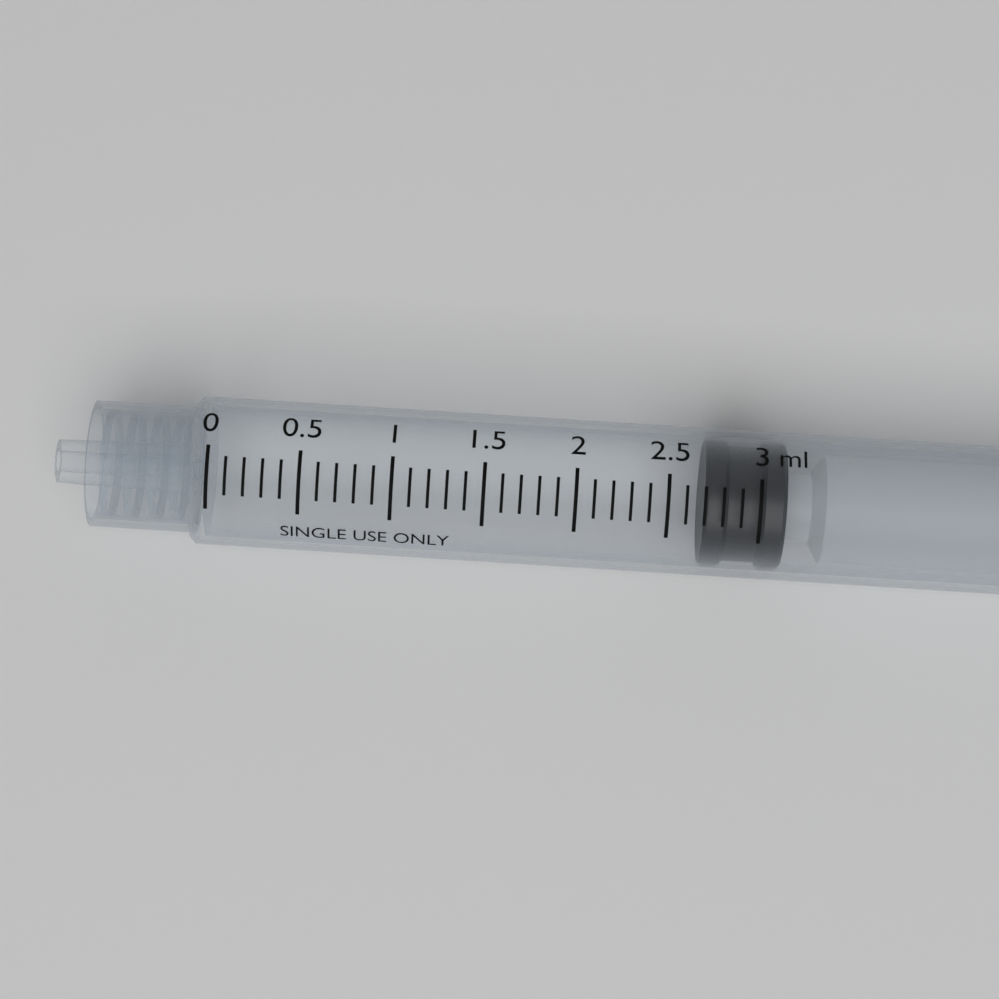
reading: 2.7 ml
